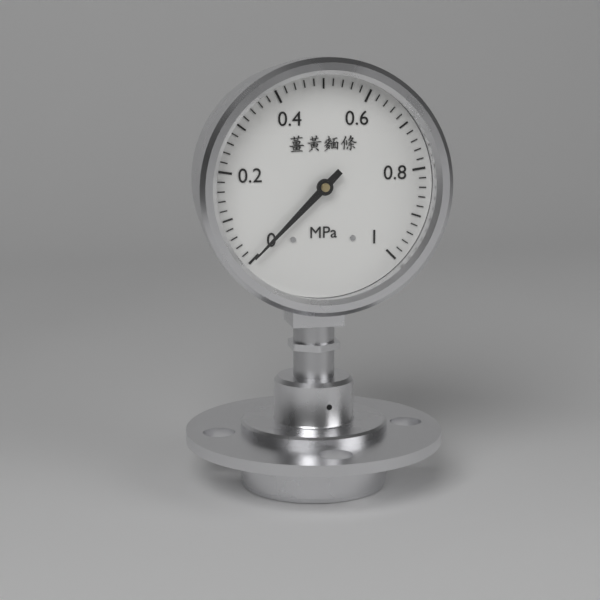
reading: 0.00 MPa
